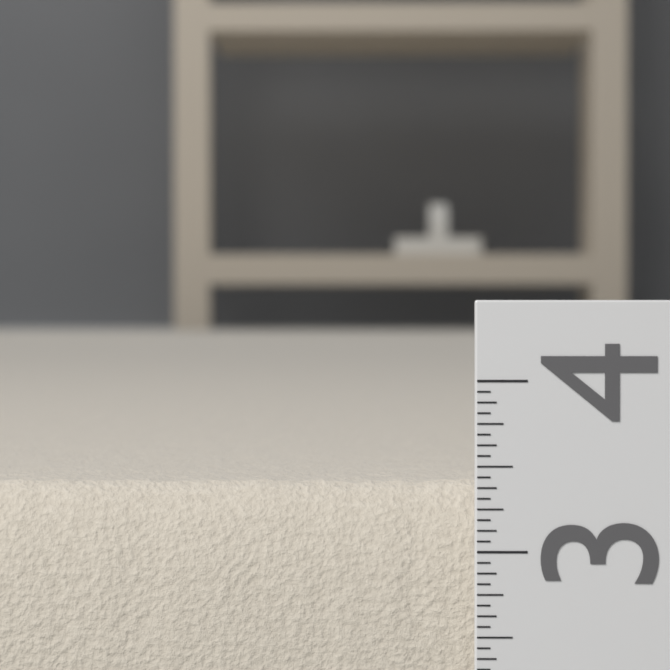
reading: 3.3750 (no unit)
